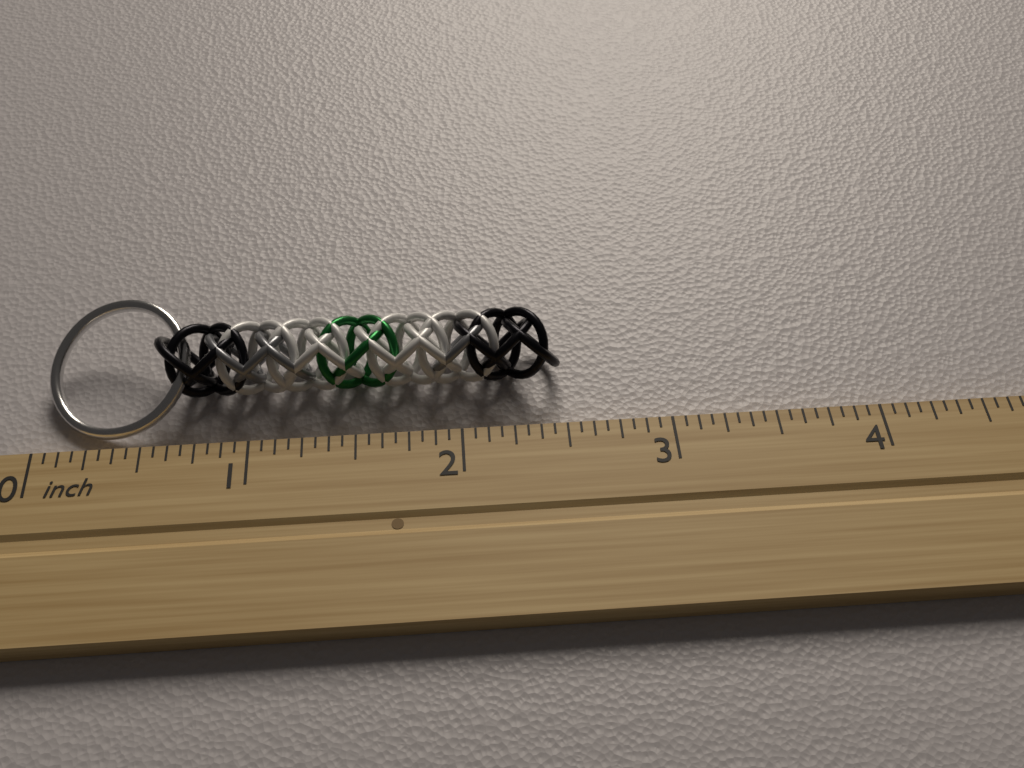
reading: 2.5000 inch
